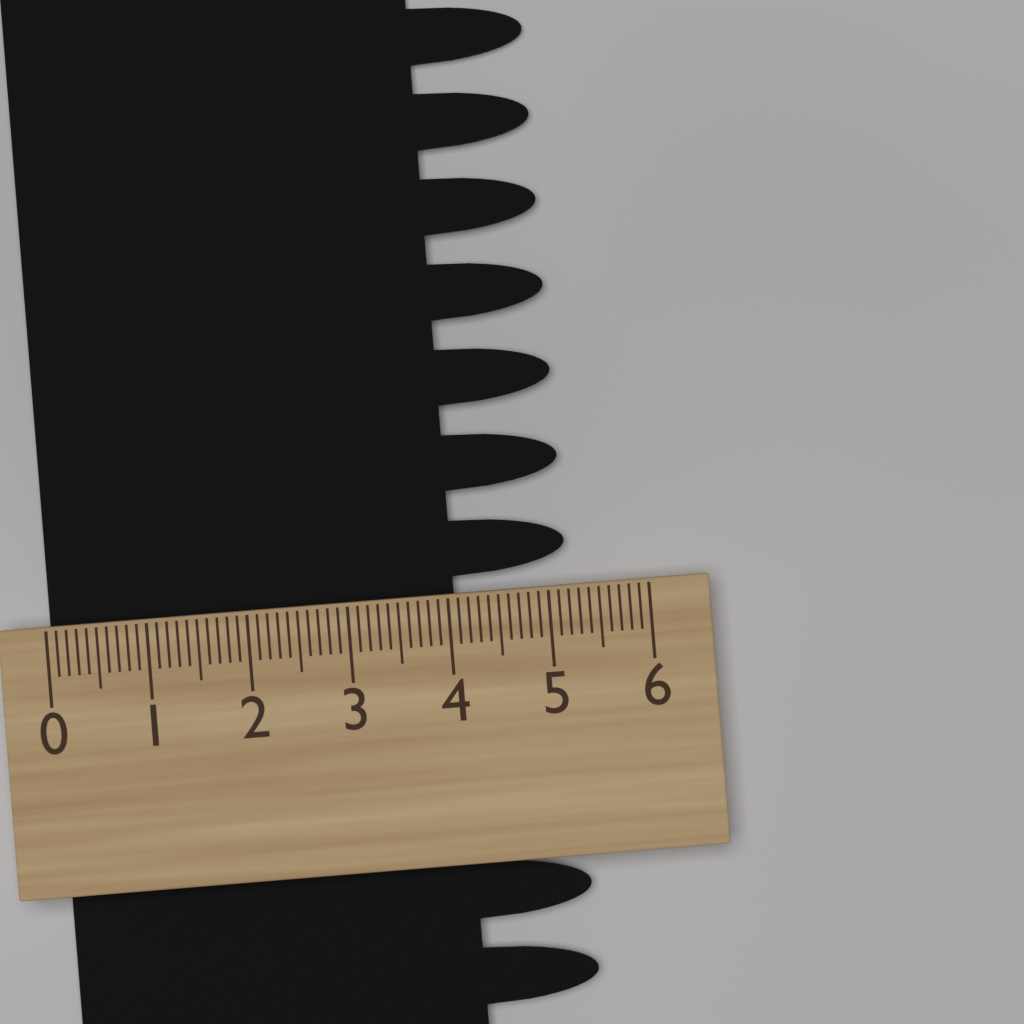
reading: 5.2 (no unit)
